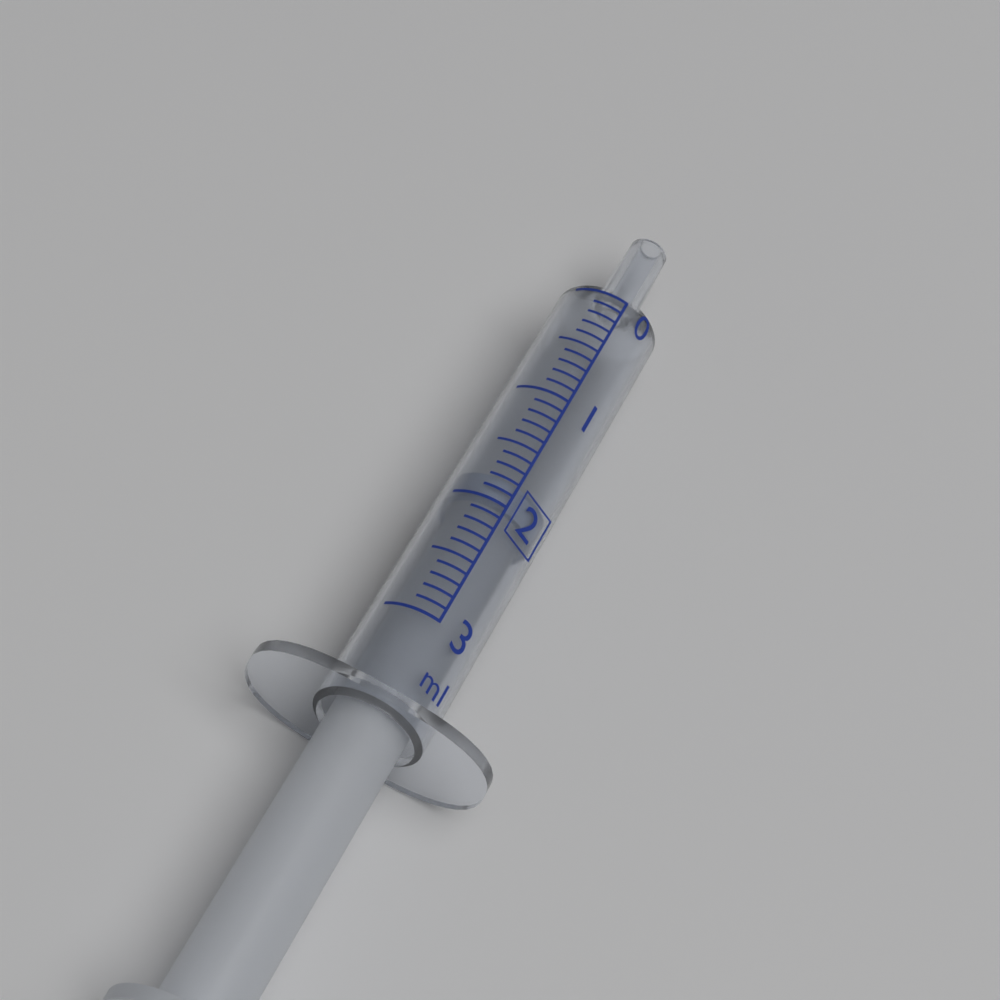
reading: 1.8 ml
